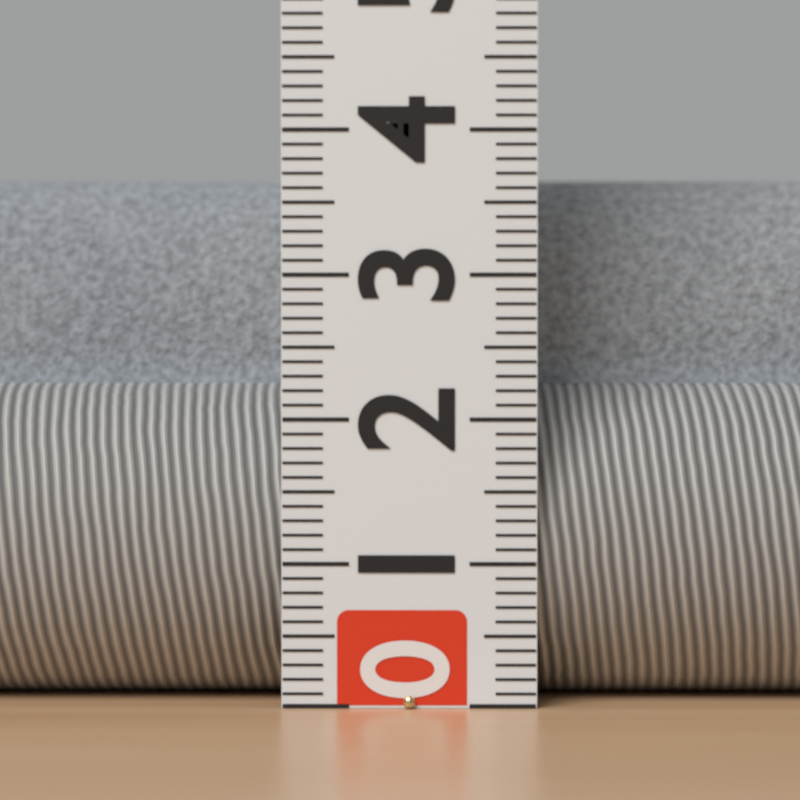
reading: 3.7 (no unit)
